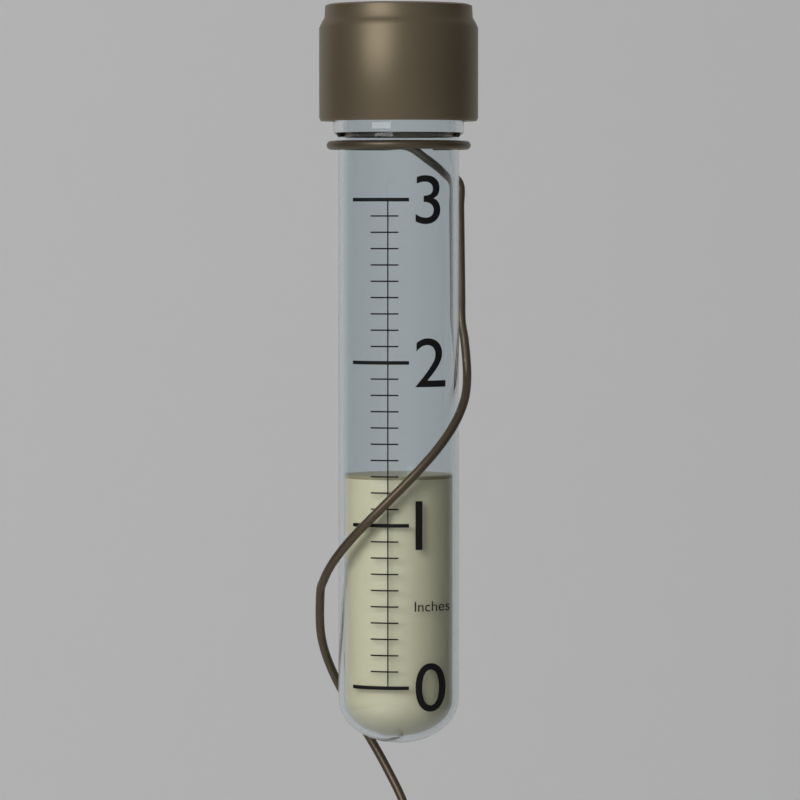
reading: 1.3 in
